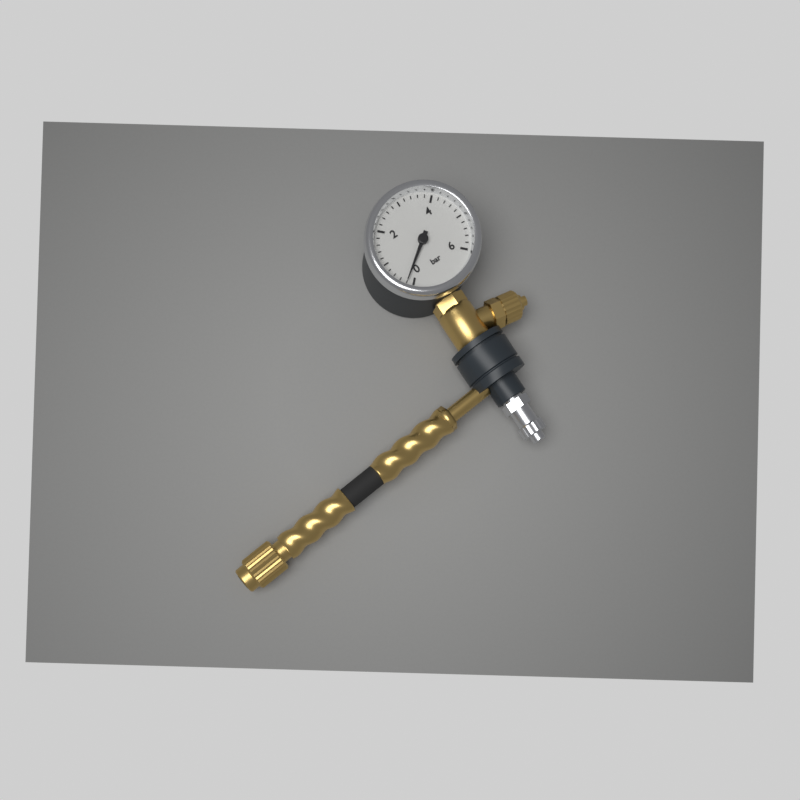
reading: 0.2 bar
